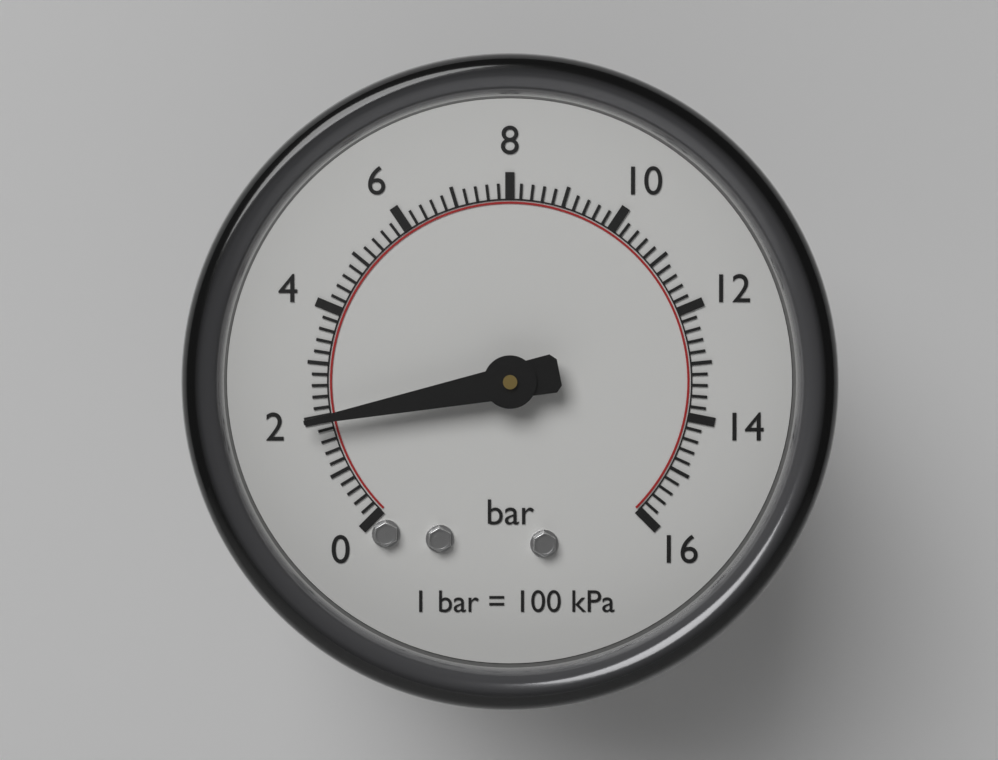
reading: 2.0 bar
